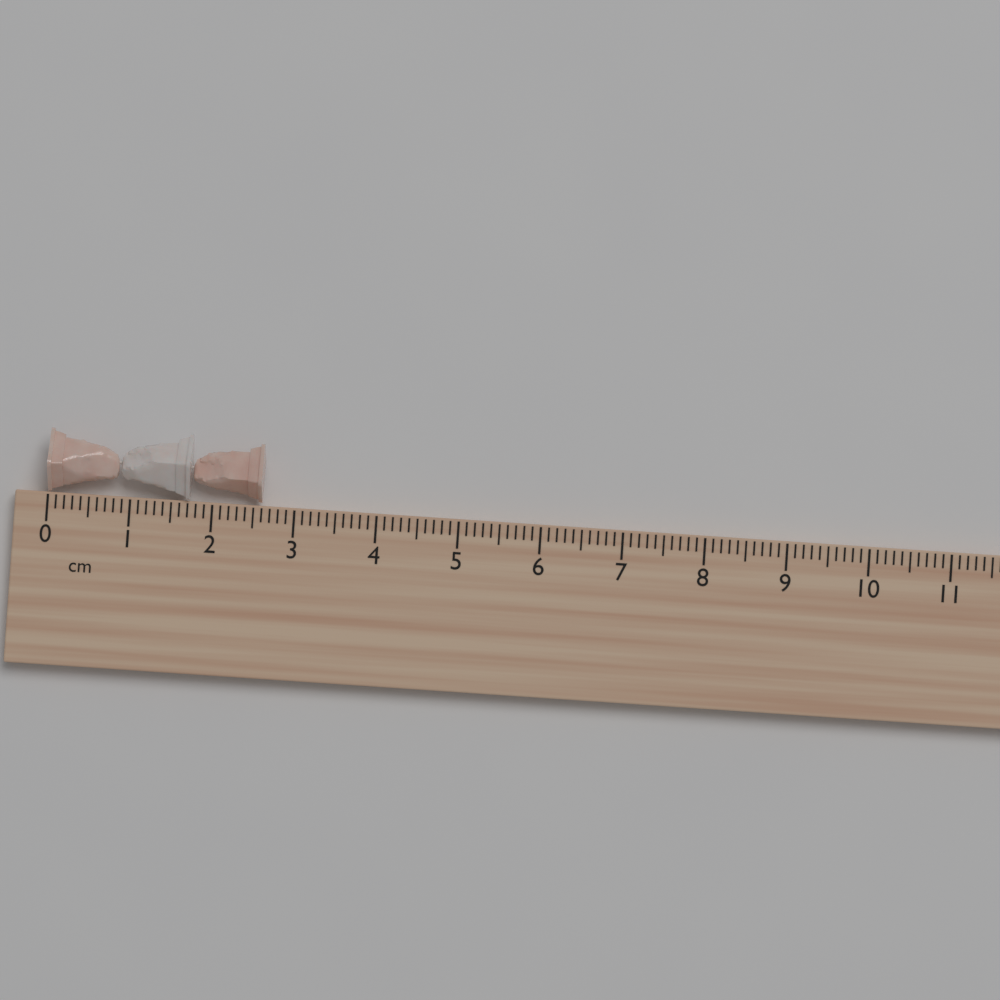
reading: 2.6 cm
